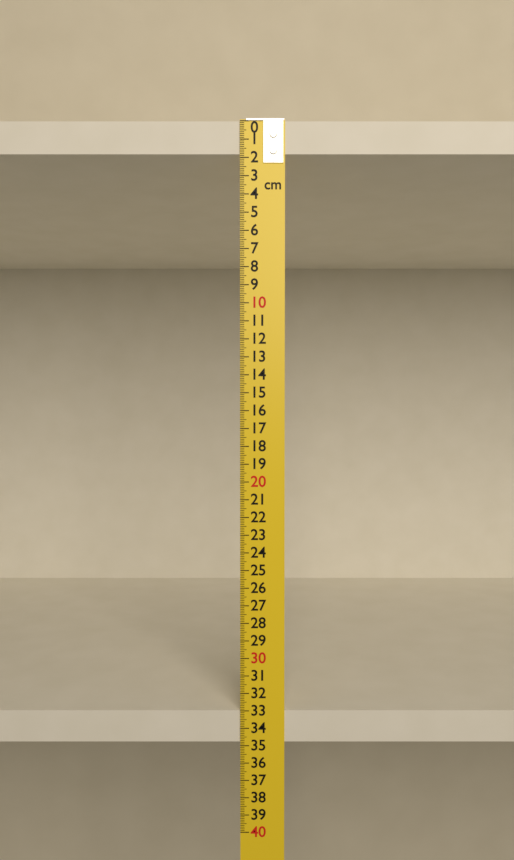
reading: 33.0 cm
